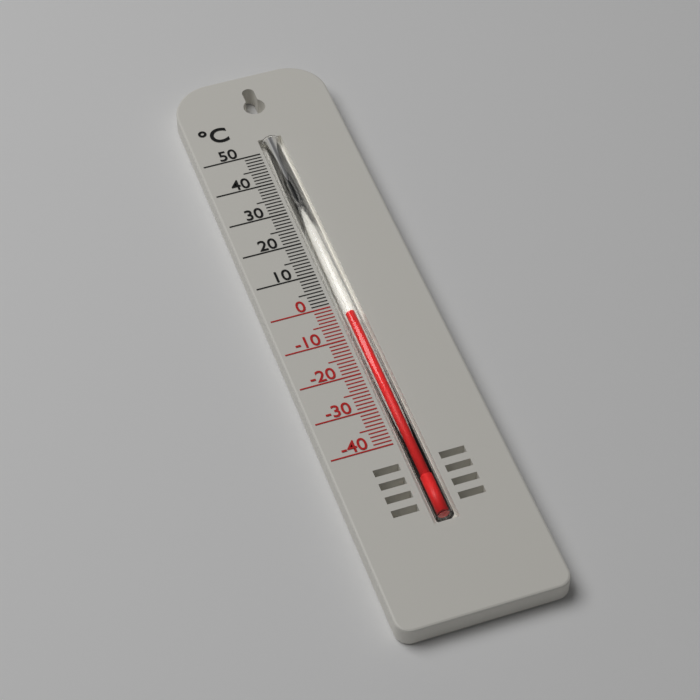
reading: -3 °C
